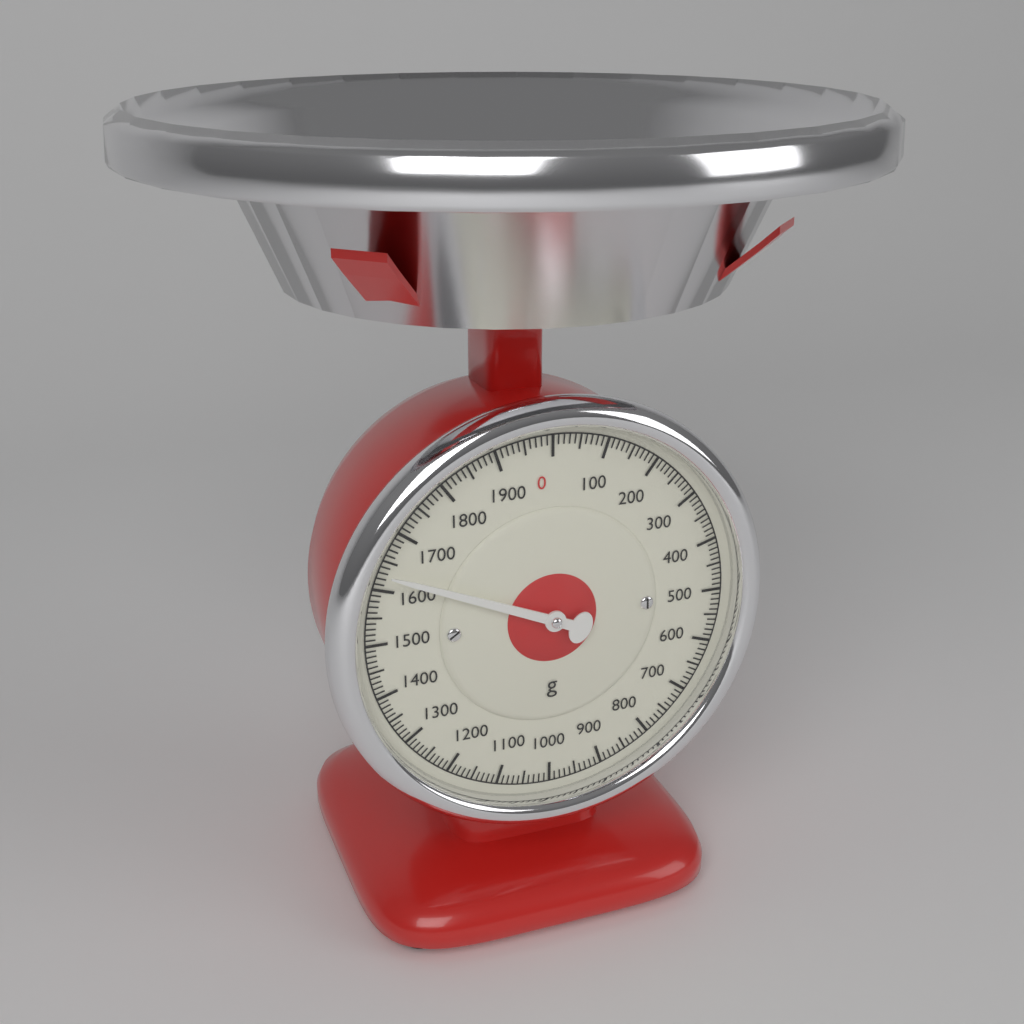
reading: 1630 g
